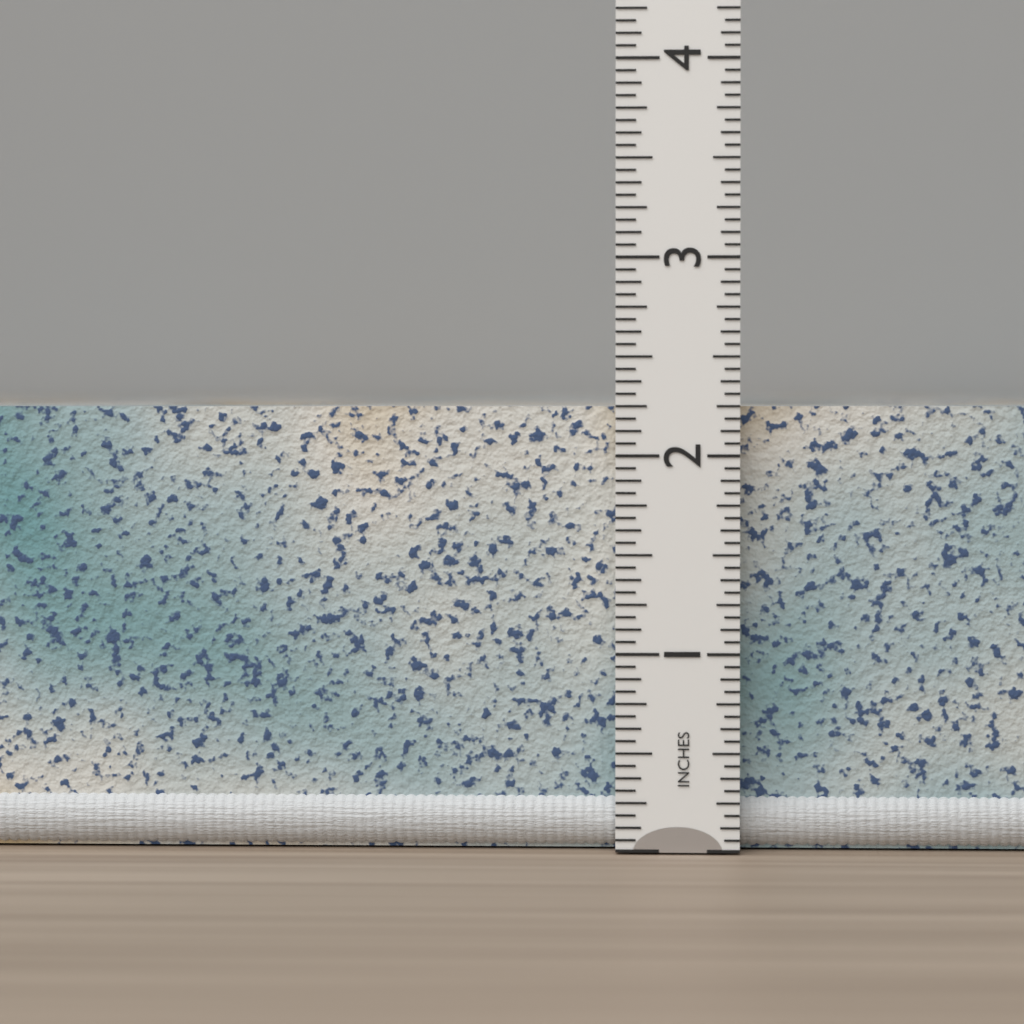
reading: 2.2500 in
